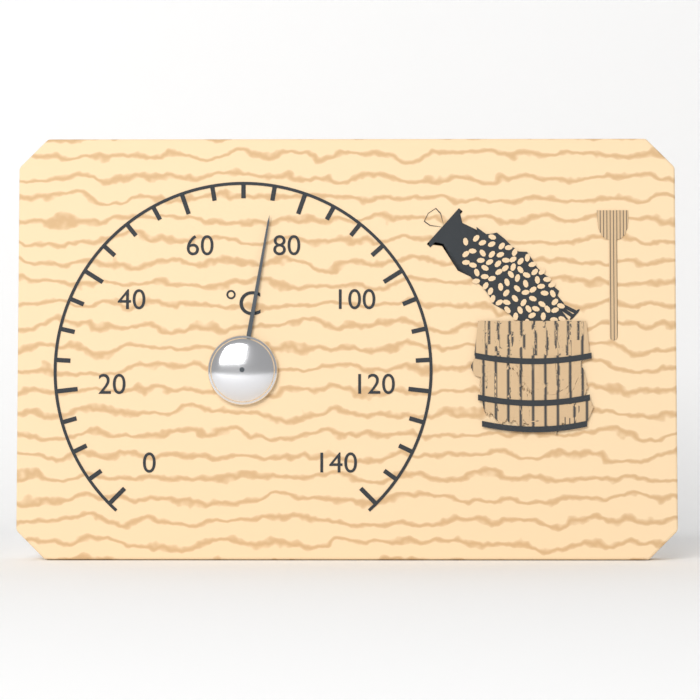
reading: 75 °C
